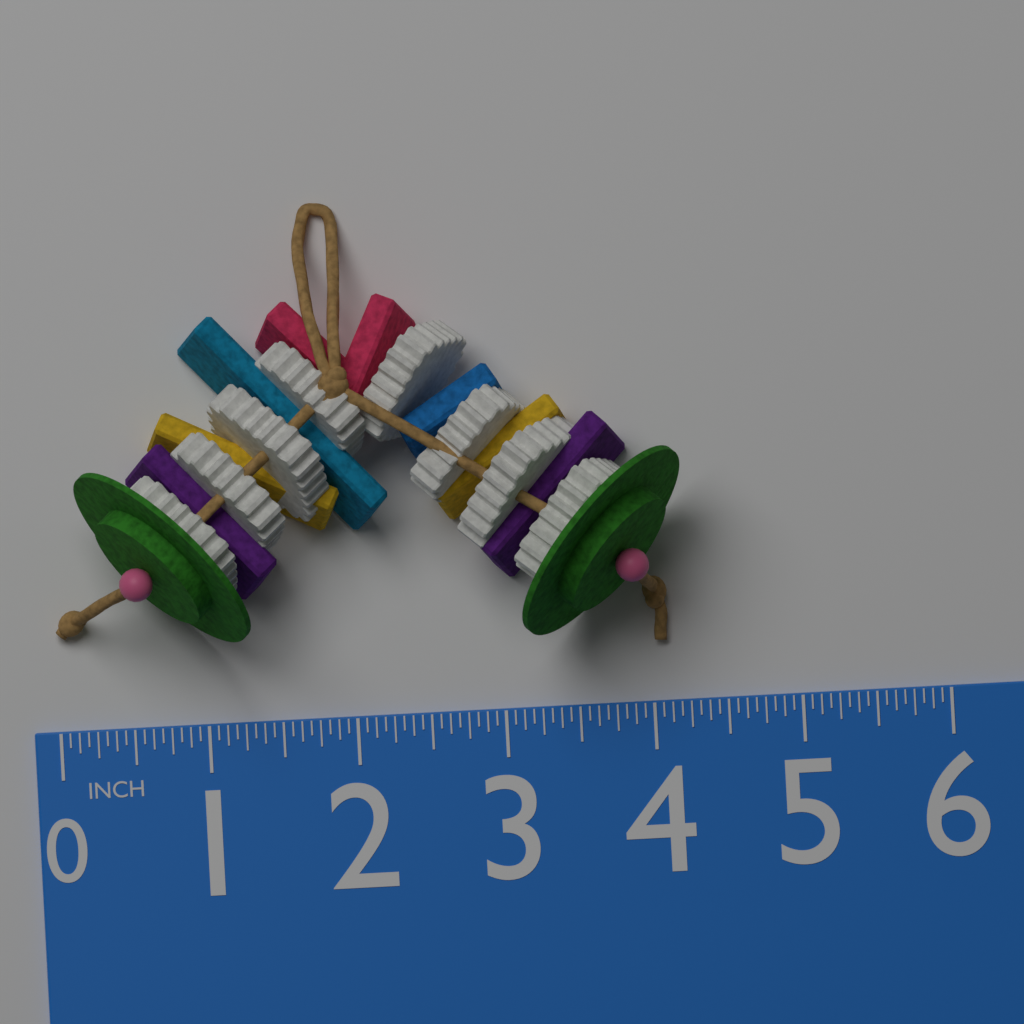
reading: 4.2500 in
